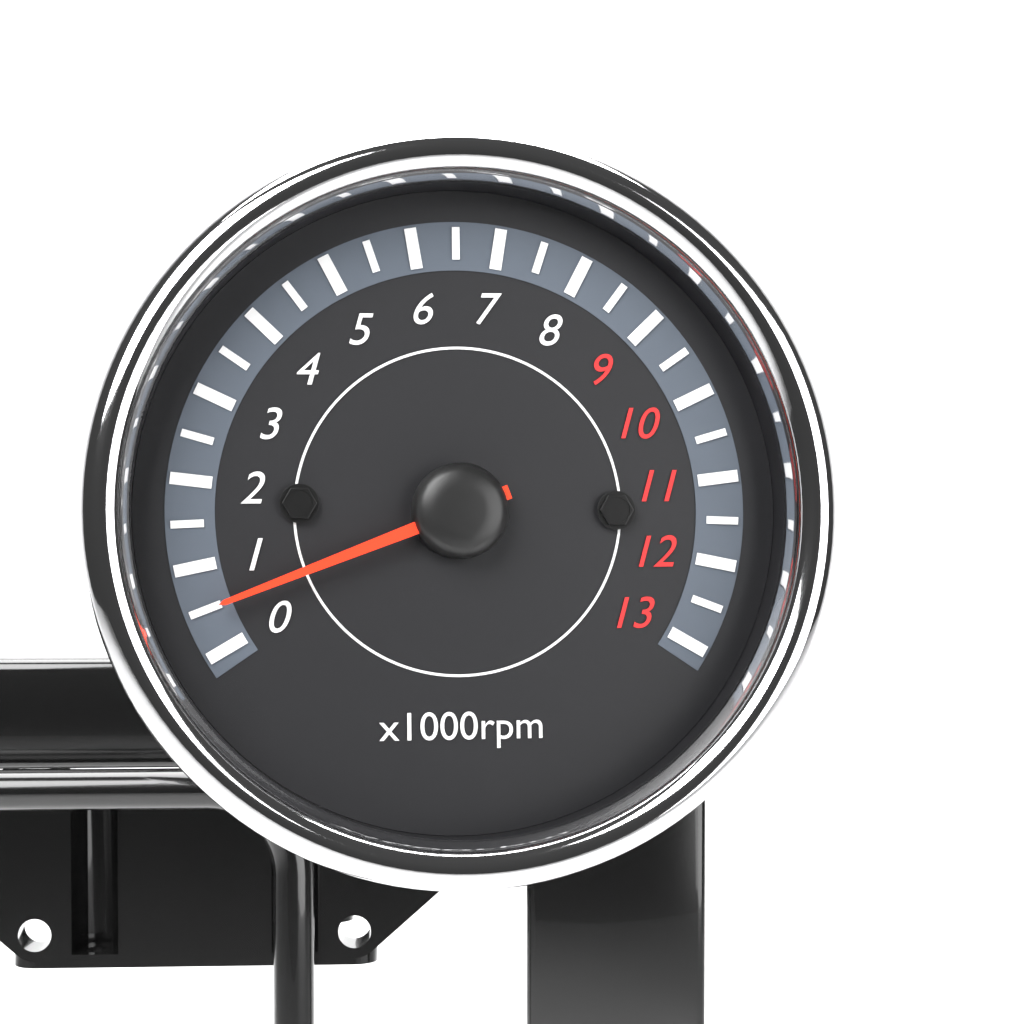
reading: 500 rpm
